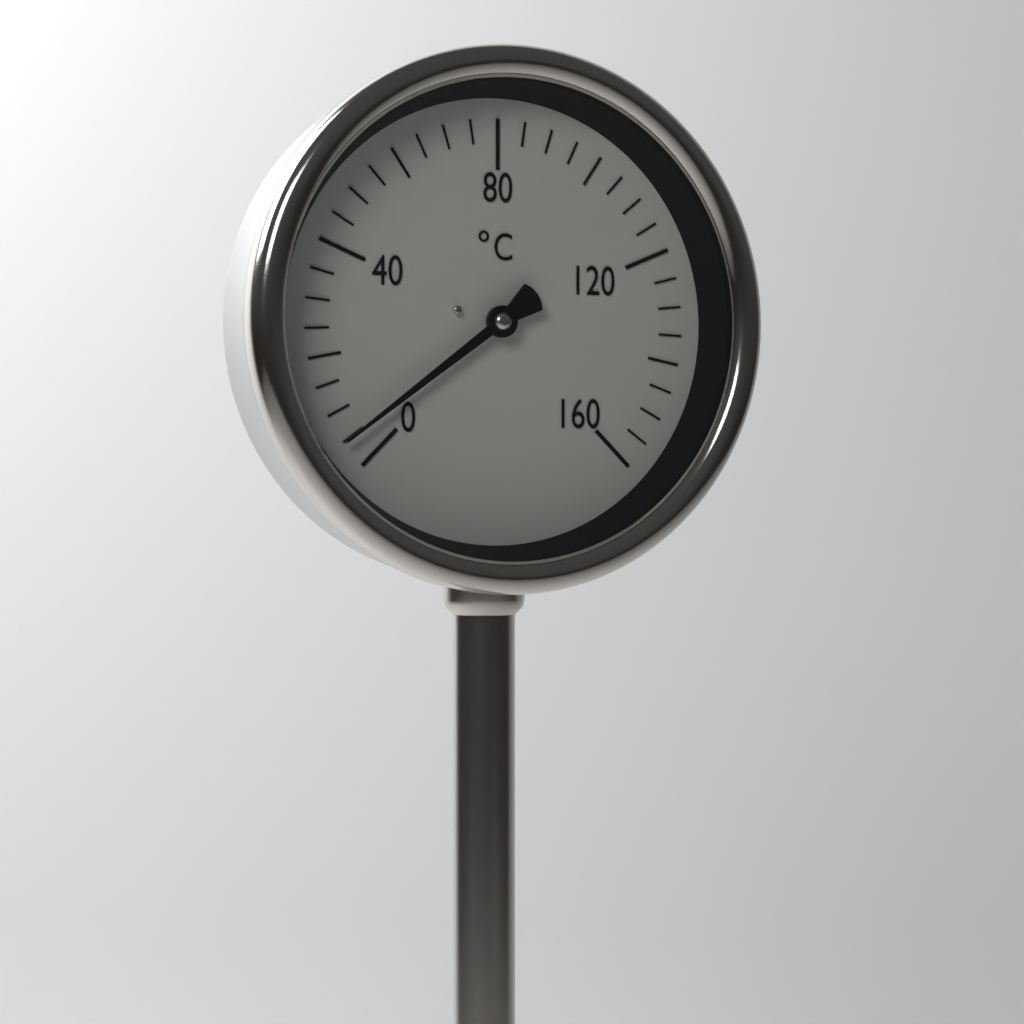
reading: 5 °C
